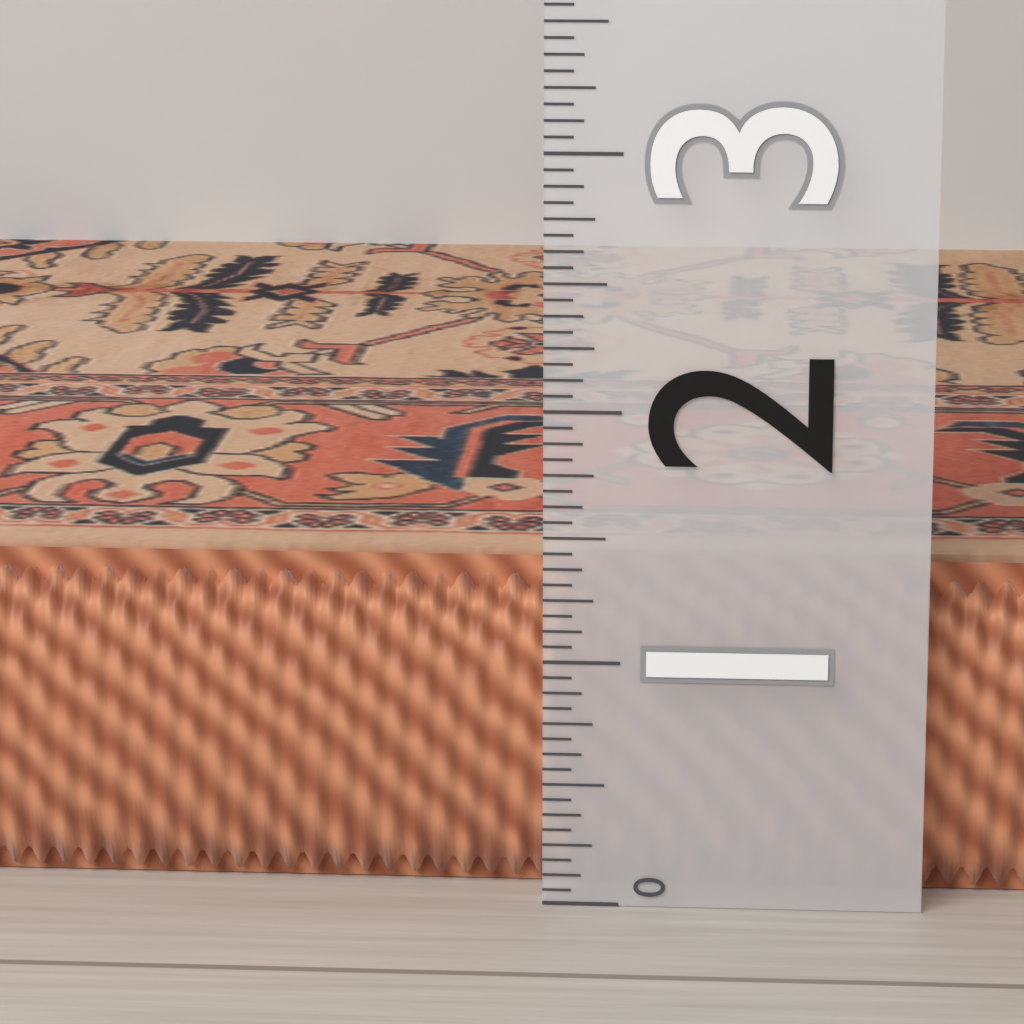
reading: 1.3750 (no unit)
